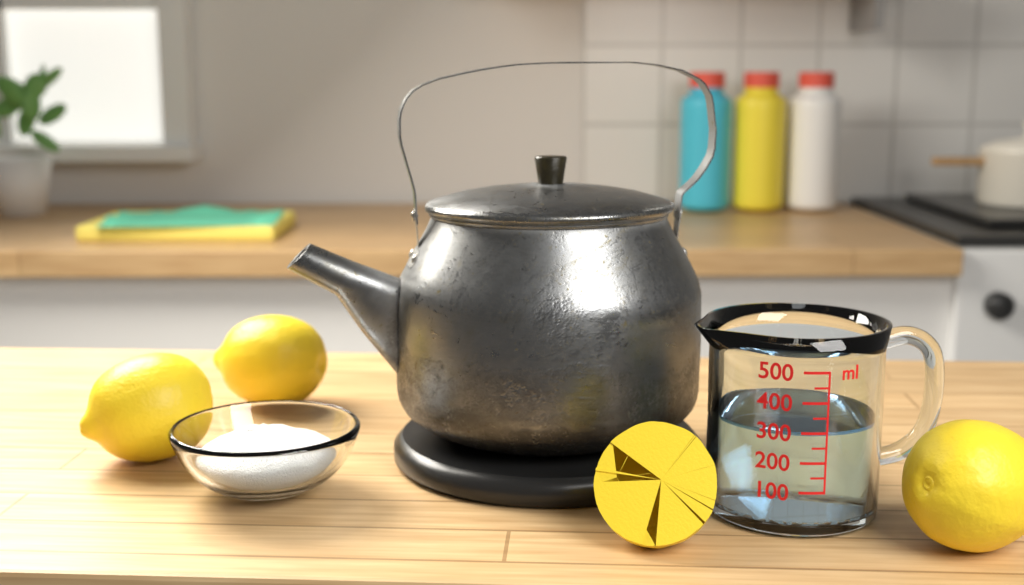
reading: 300 ml
